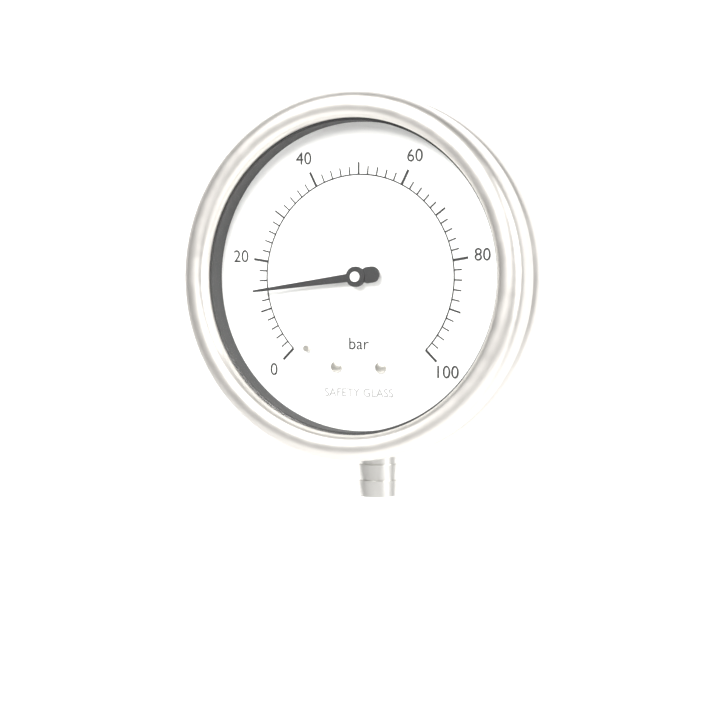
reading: 14 bar
